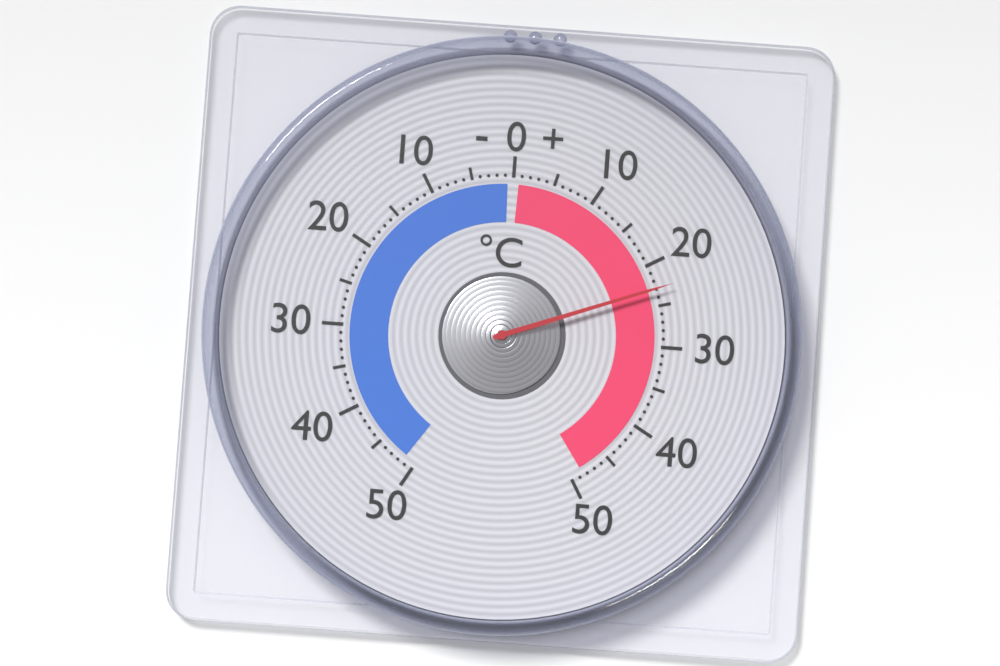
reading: 23 °C
